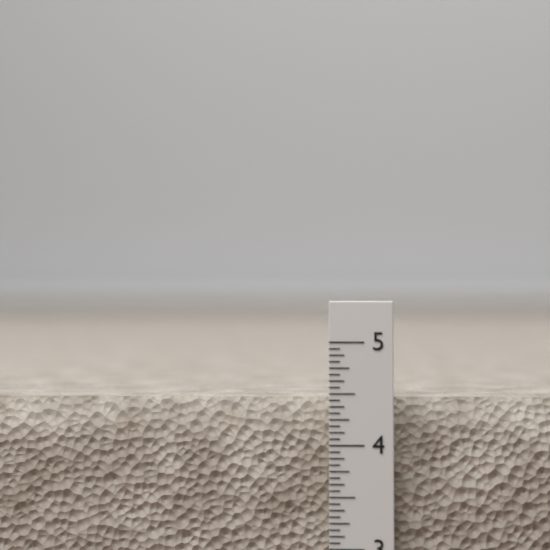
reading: 4.4375 in
